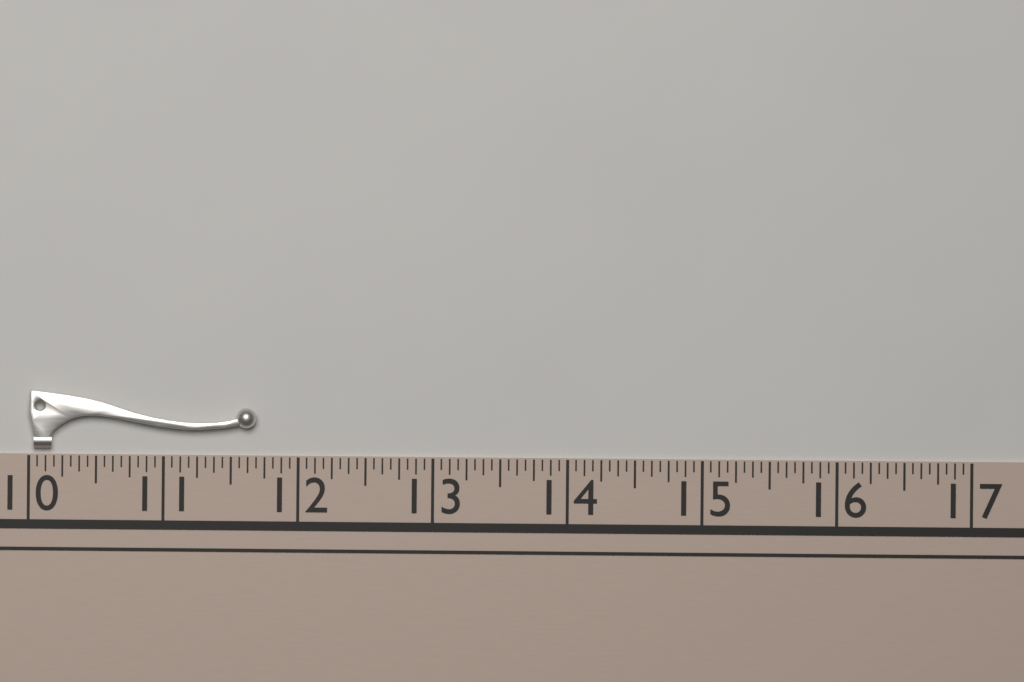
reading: 11.6875 (no unit)
